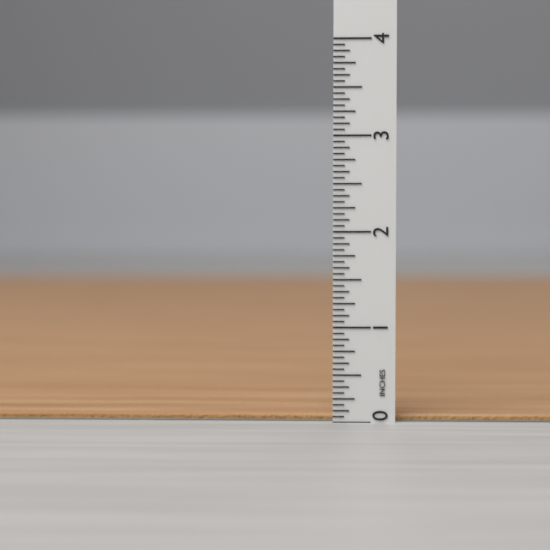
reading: 0.0625 in
